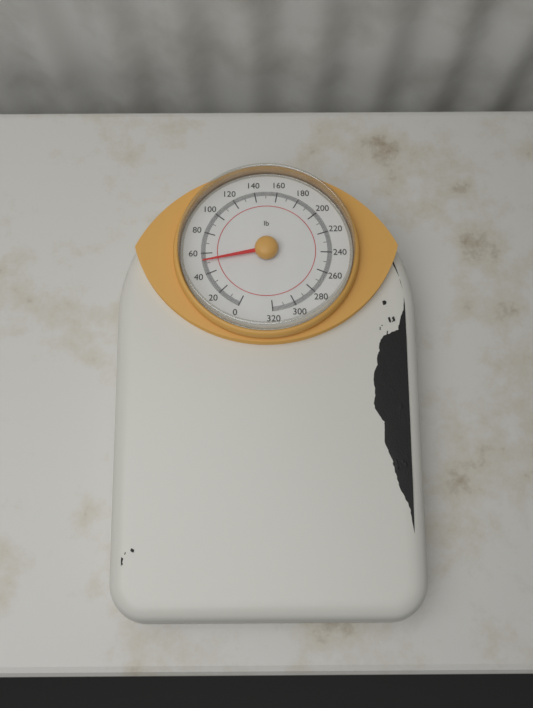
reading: 52 lb
